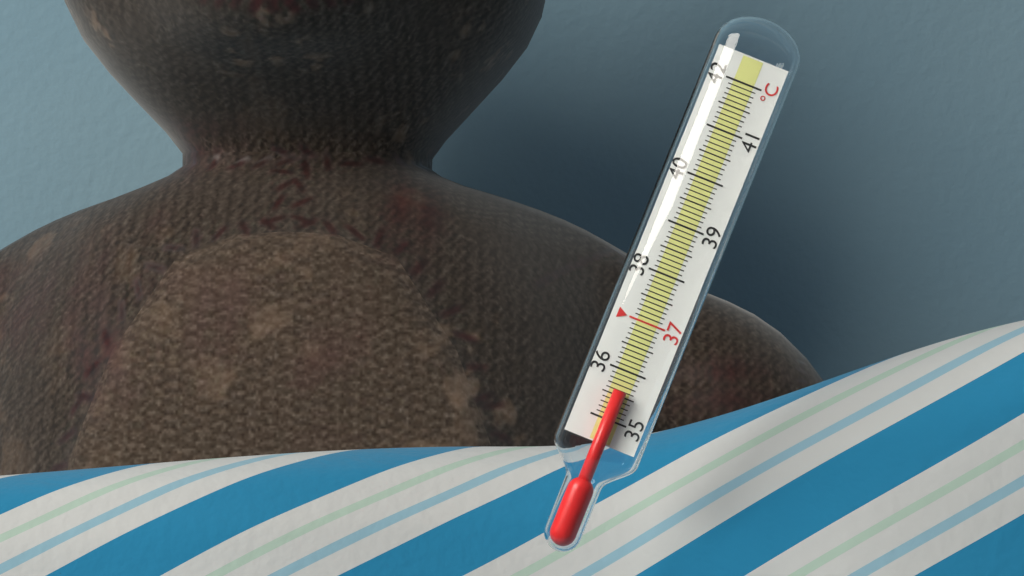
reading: 35.6 °C
